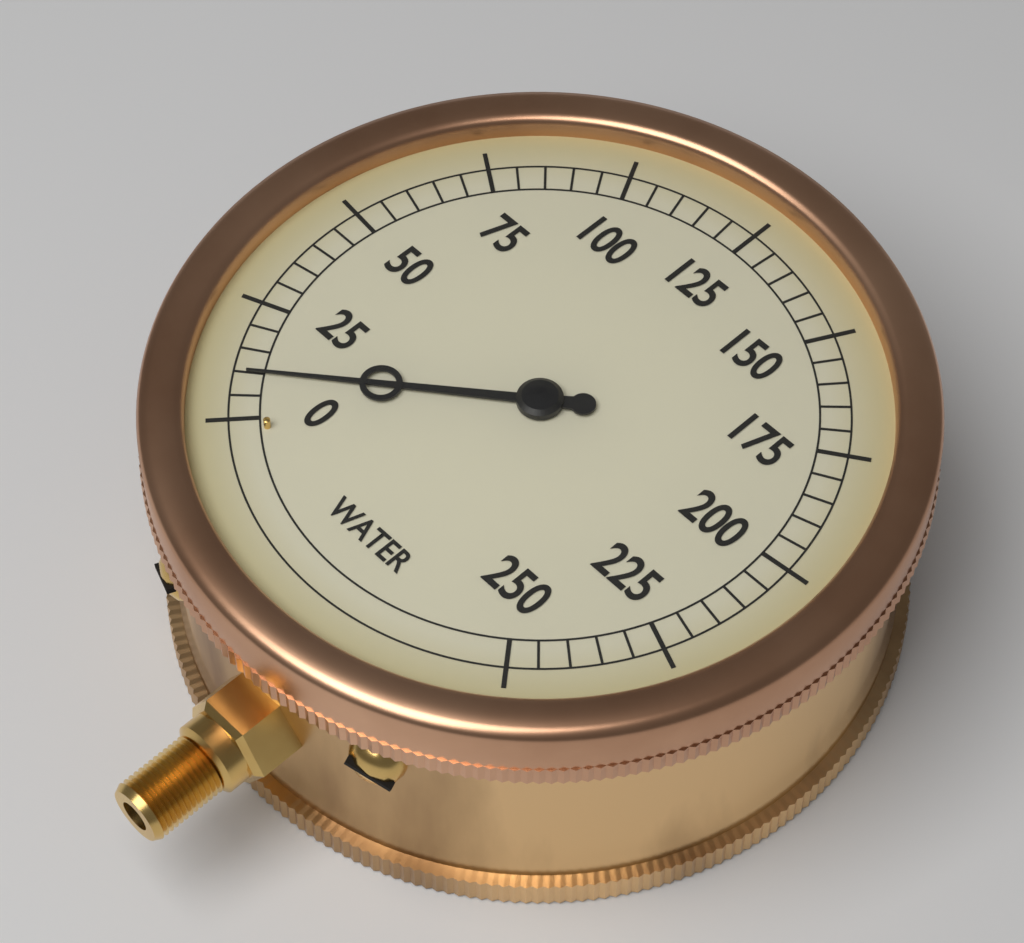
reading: 10 (no unit)
